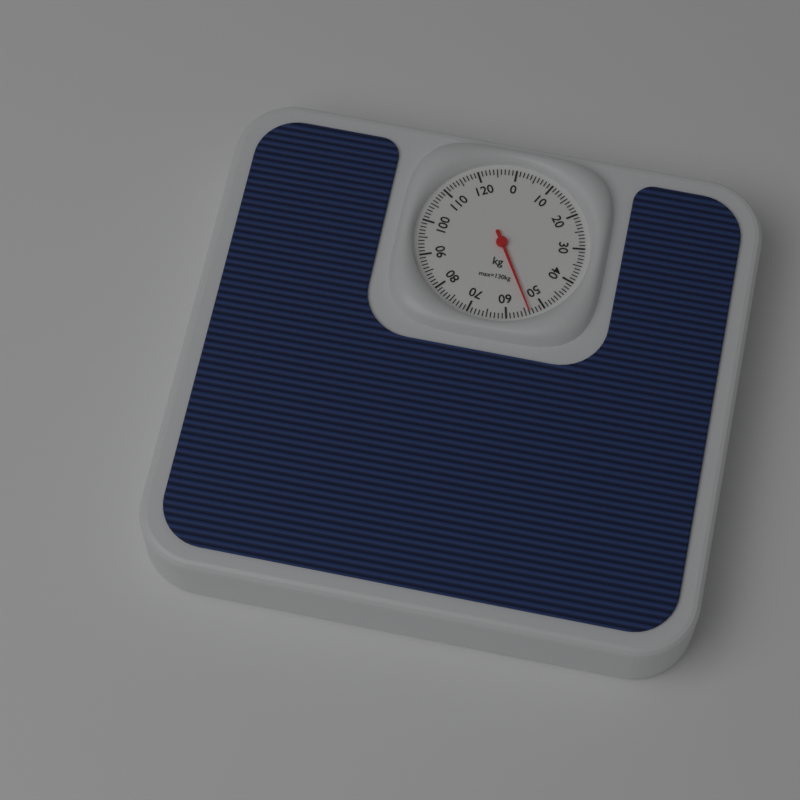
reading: 54 kg
